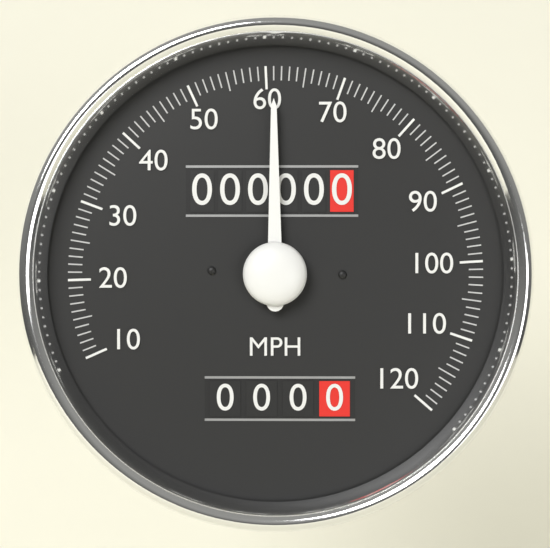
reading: 61 MPH
